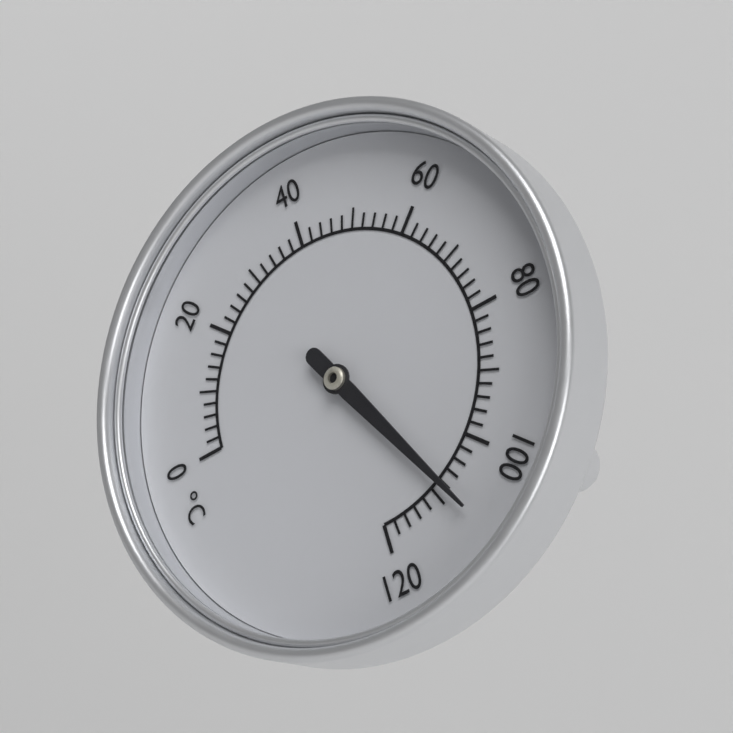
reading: 108 °C
